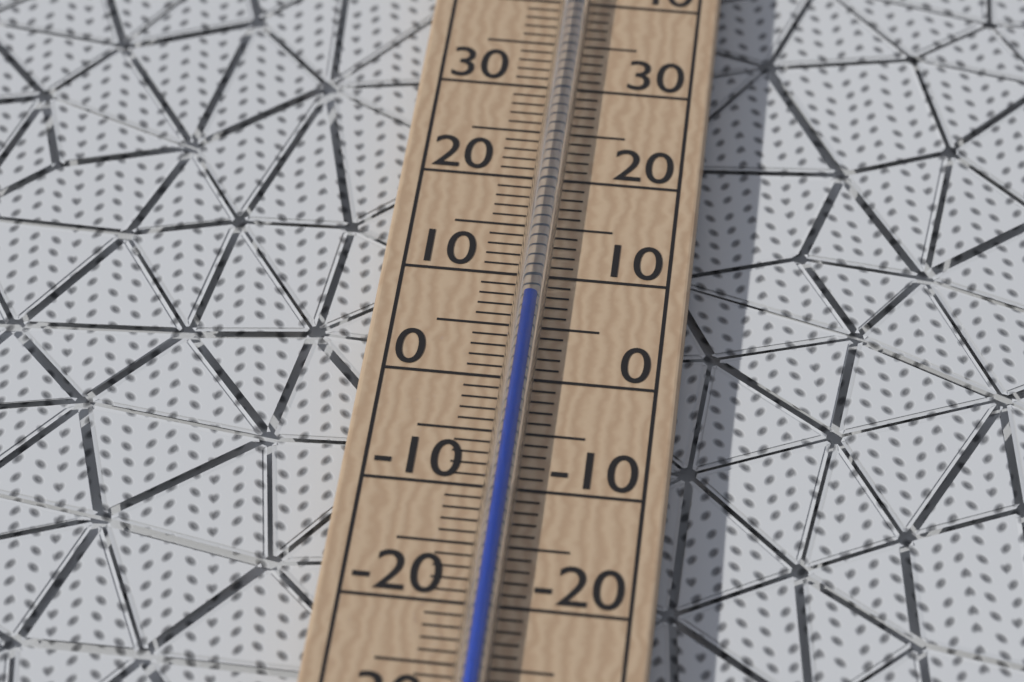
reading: 7 °C
